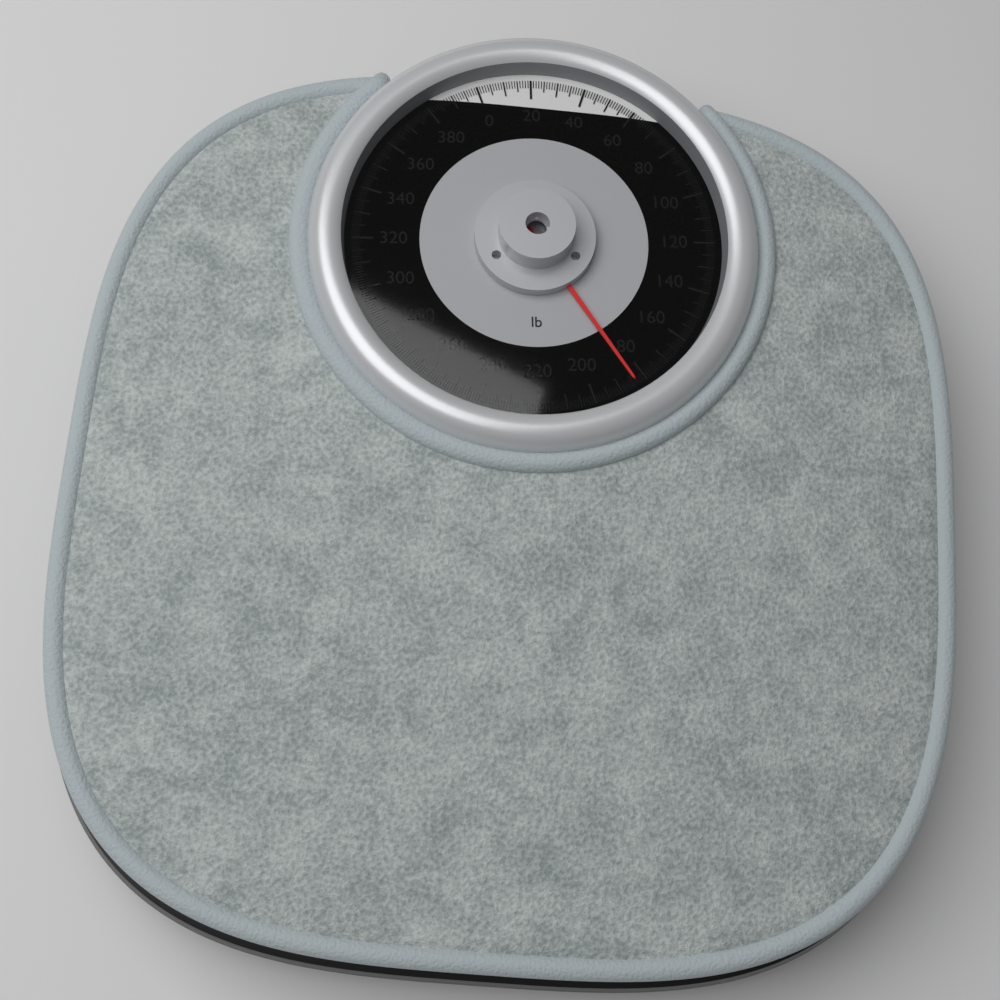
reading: 184 lb
